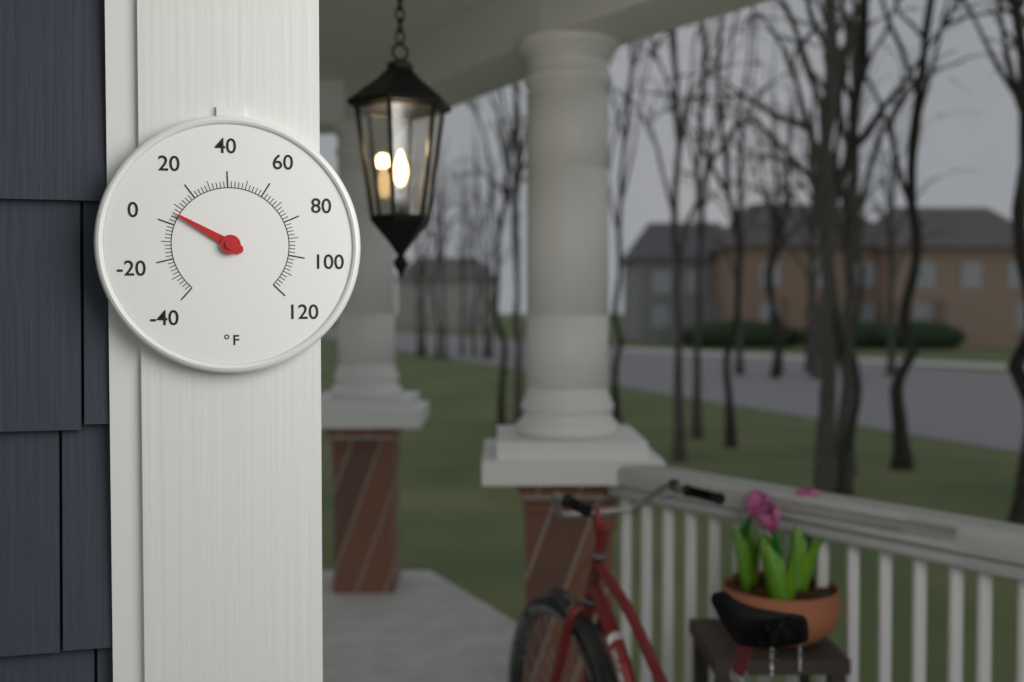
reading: 6 °F
